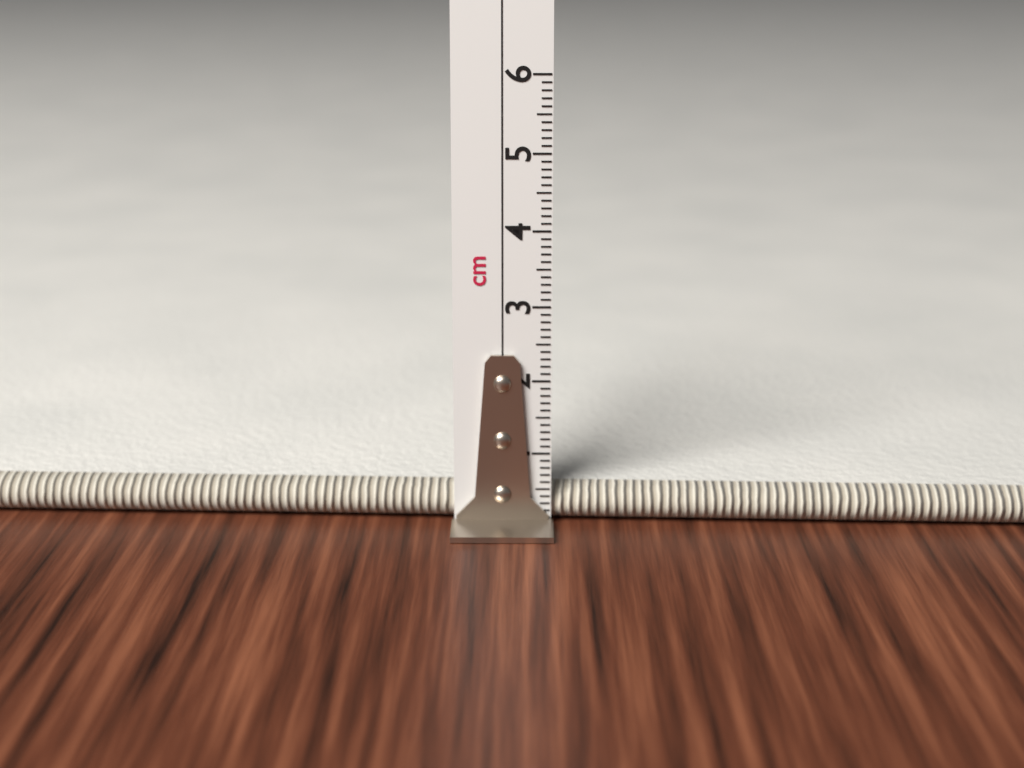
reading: 0.5 cm
